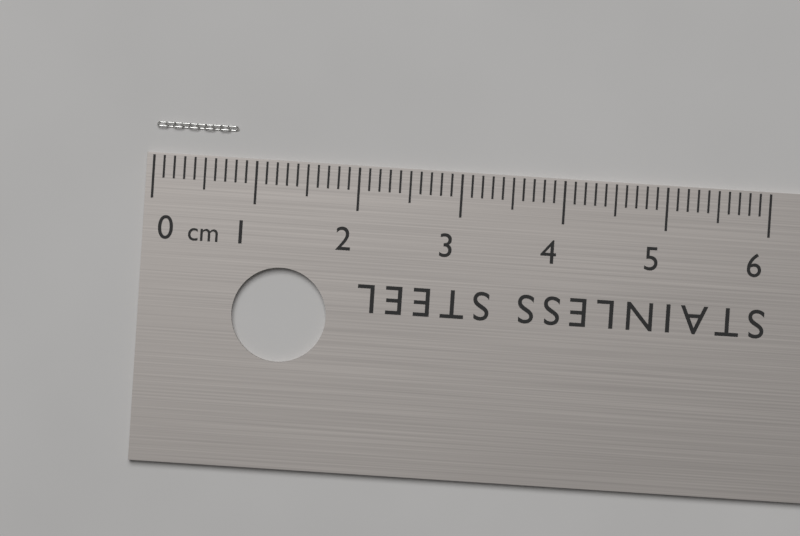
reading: 0.8 cm
